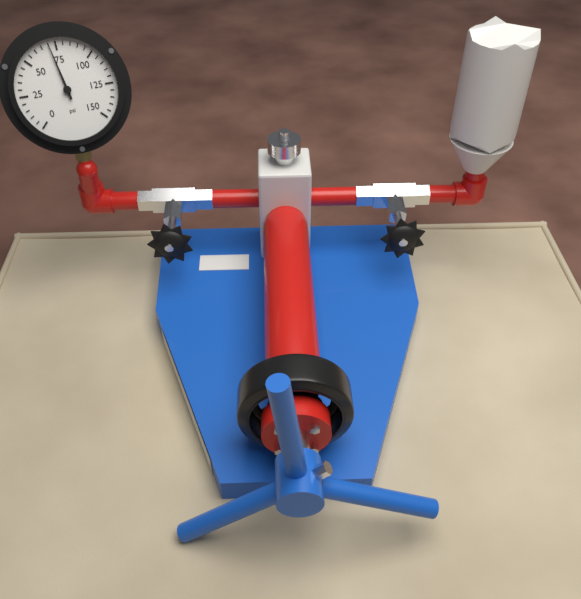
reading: 70 psi
